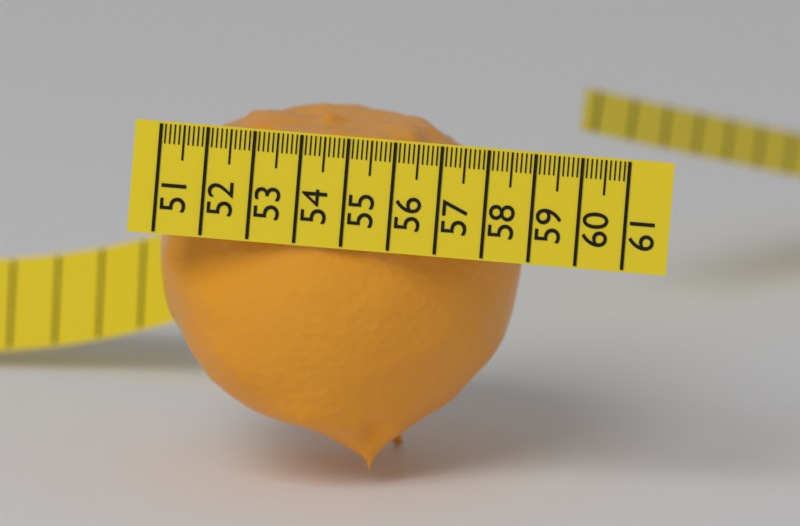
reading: 58.7 (no unit)
